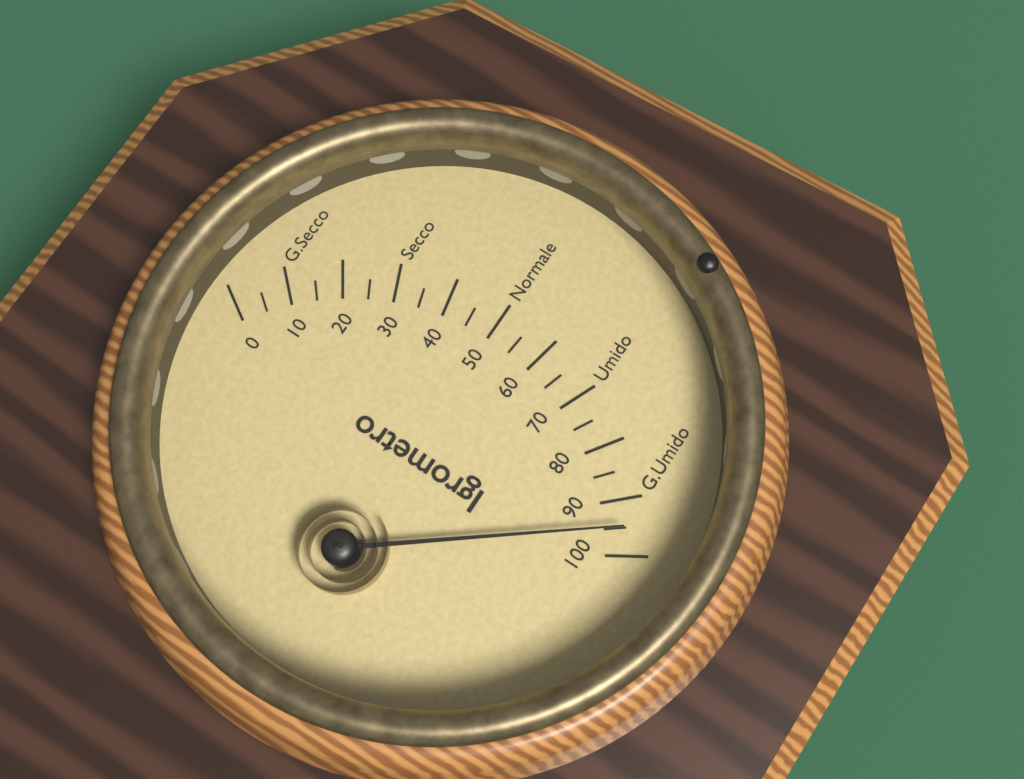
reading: 95 (no unit)
